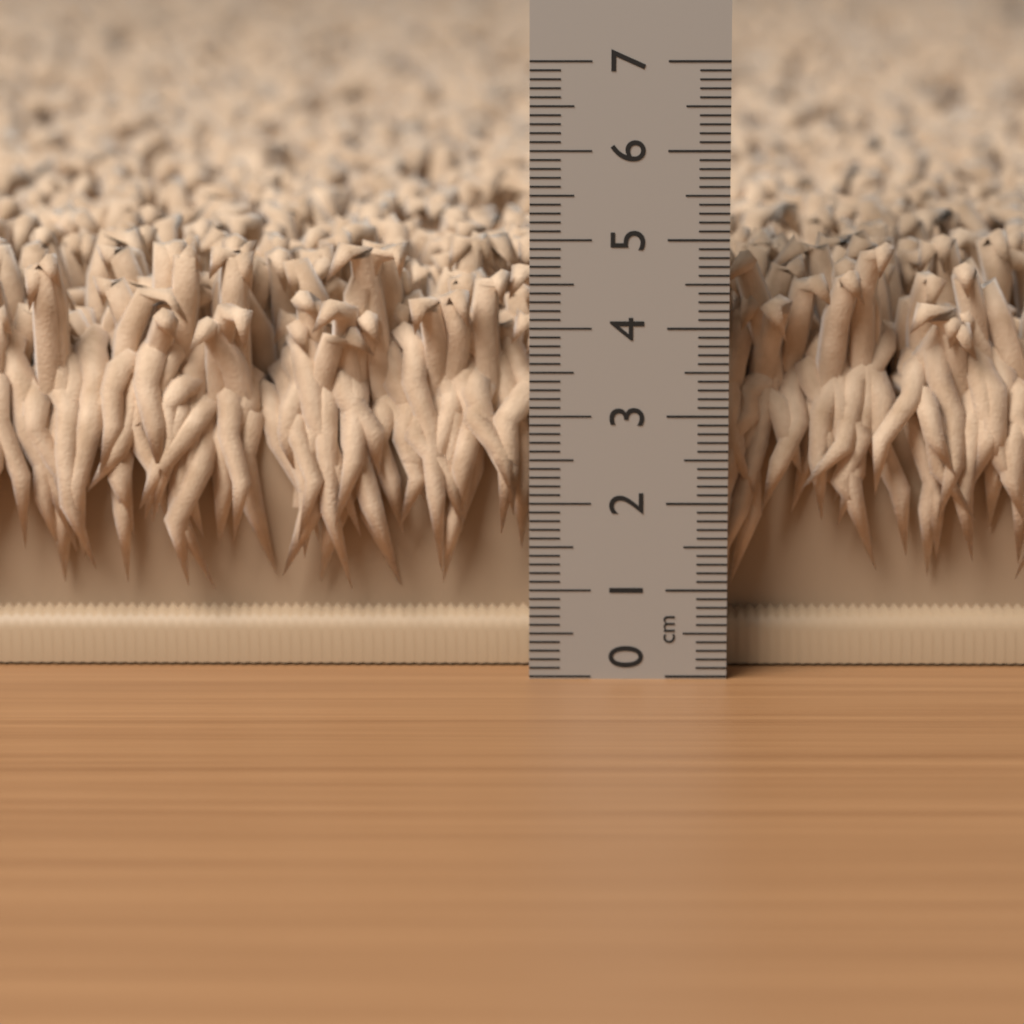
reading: 4.9 cm
